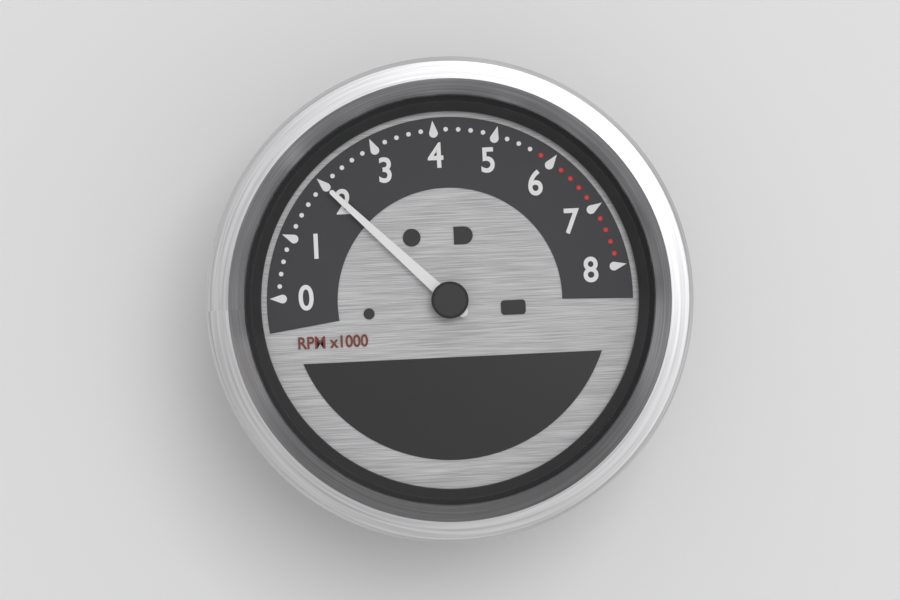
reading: 2000 RPM
